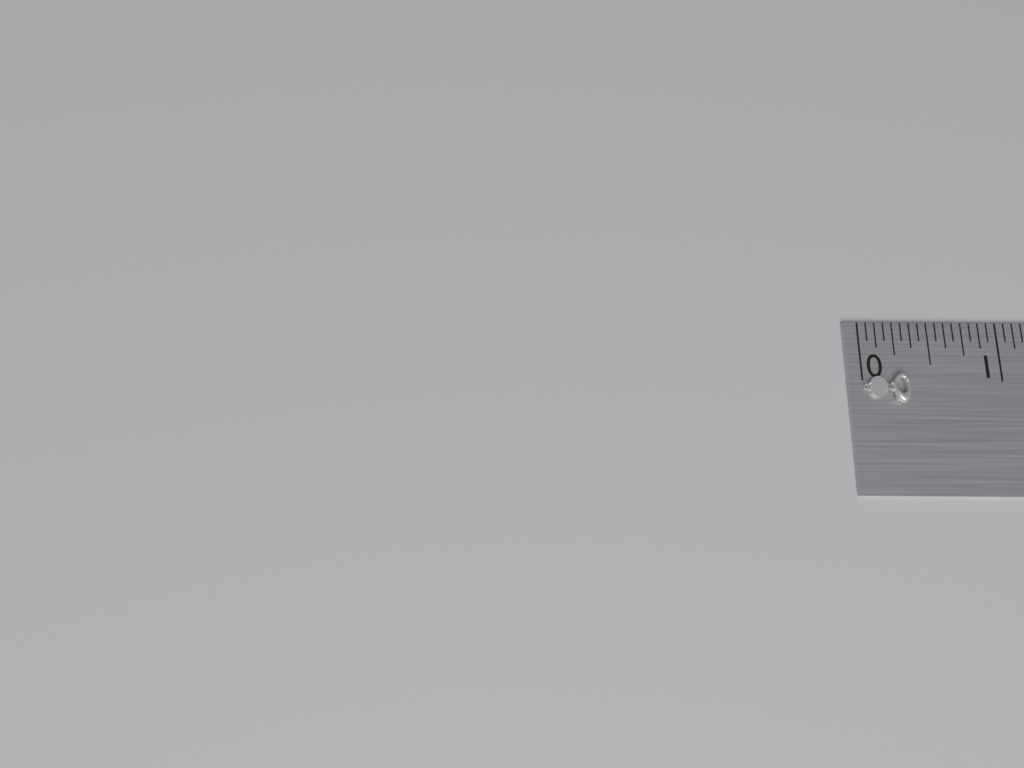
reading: 0.3125 in
